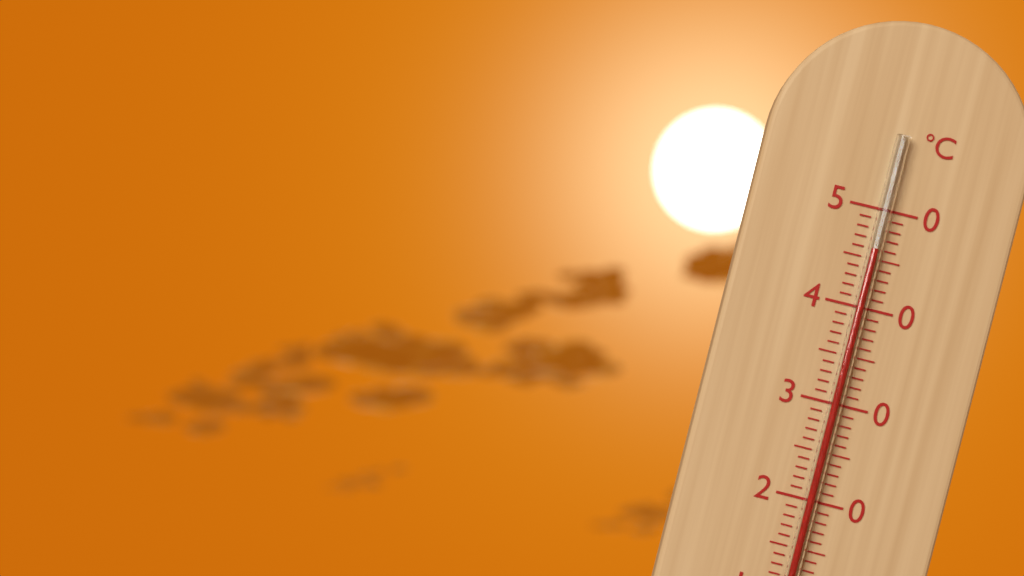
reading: 46 °C
